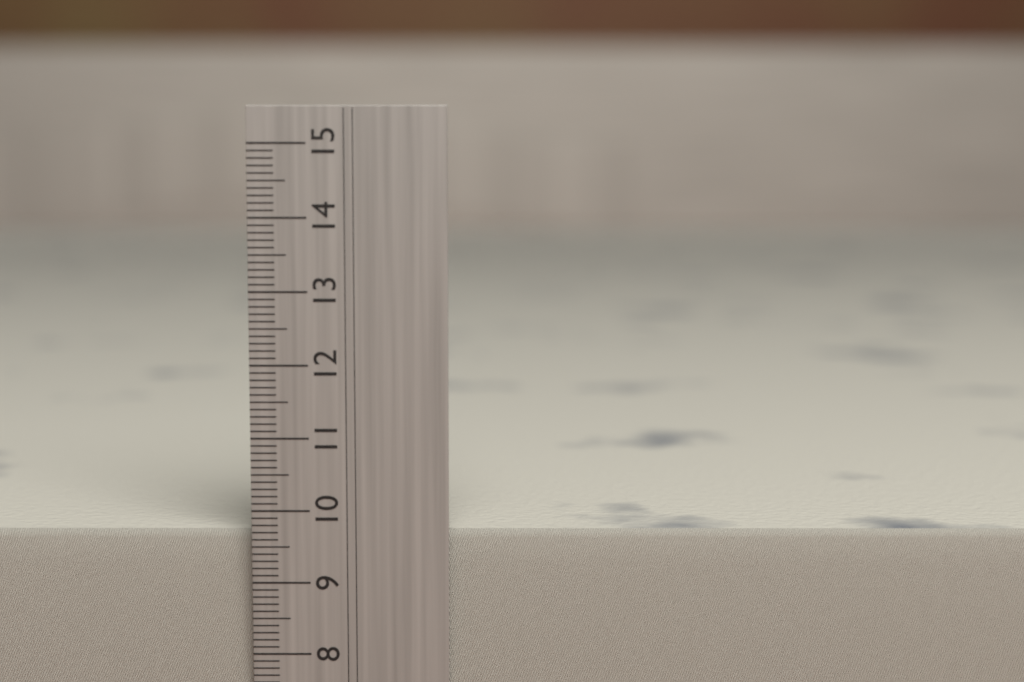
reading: 9.7 cm
